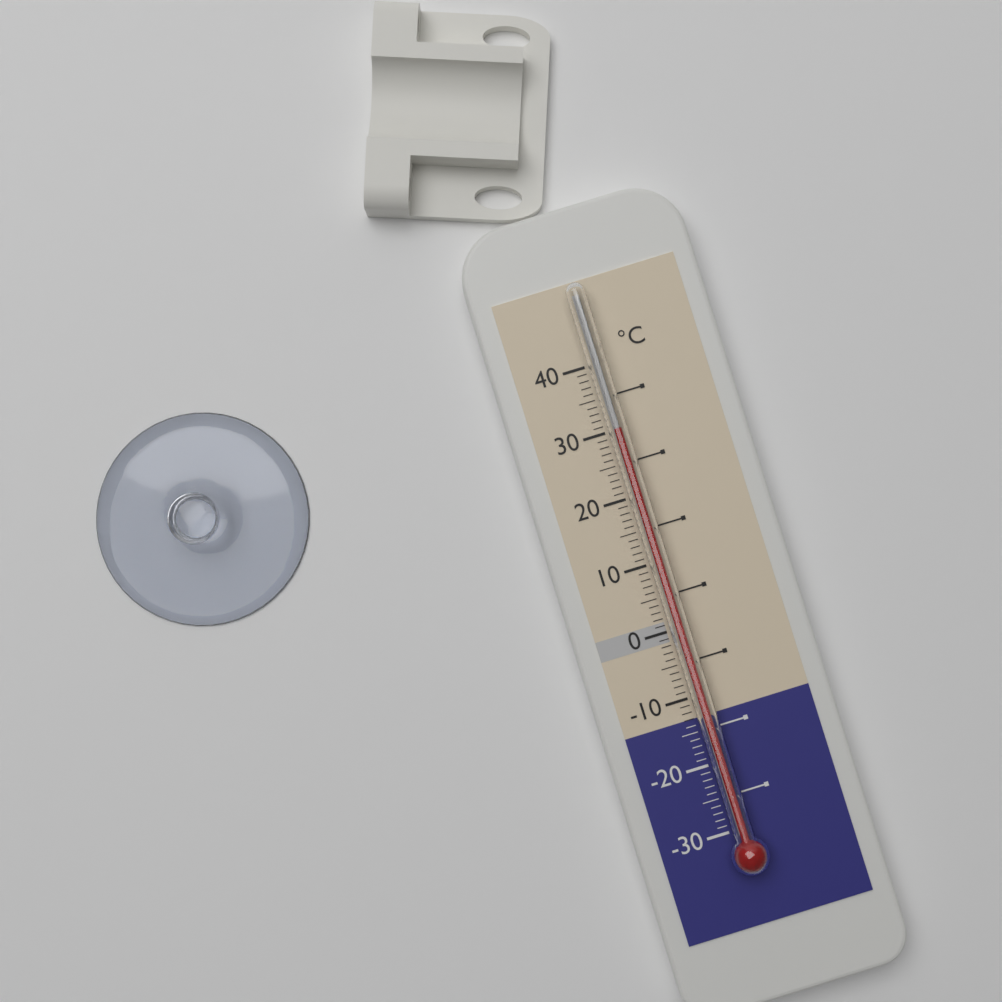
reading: 30 °C
